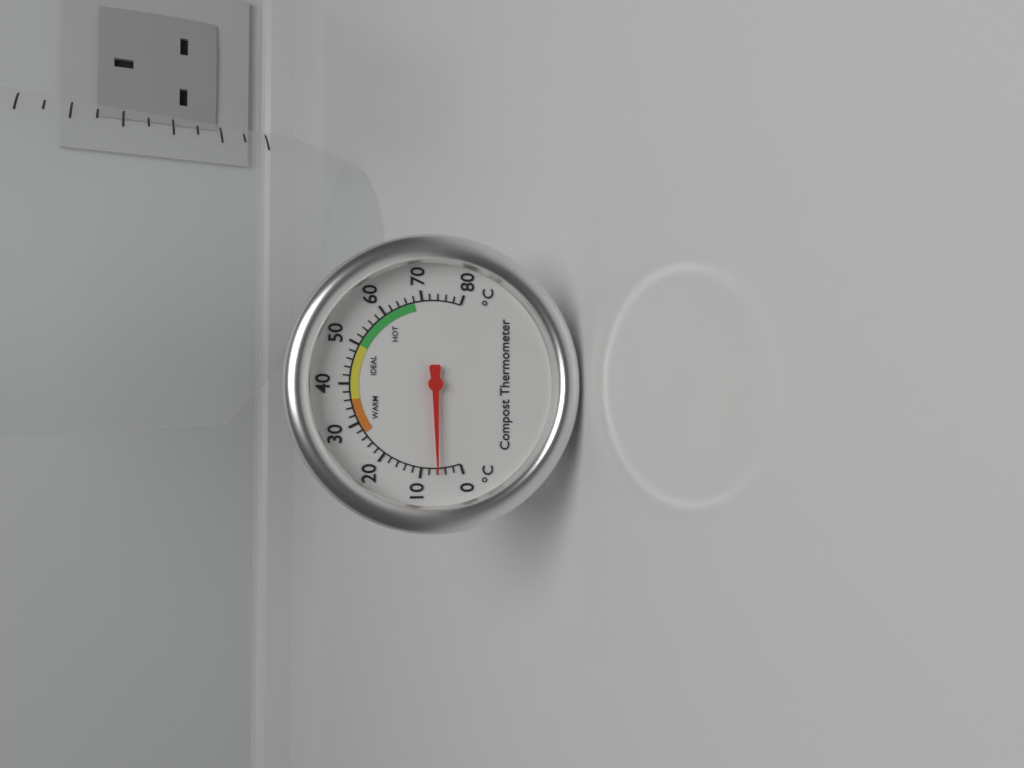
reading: 6 °C
